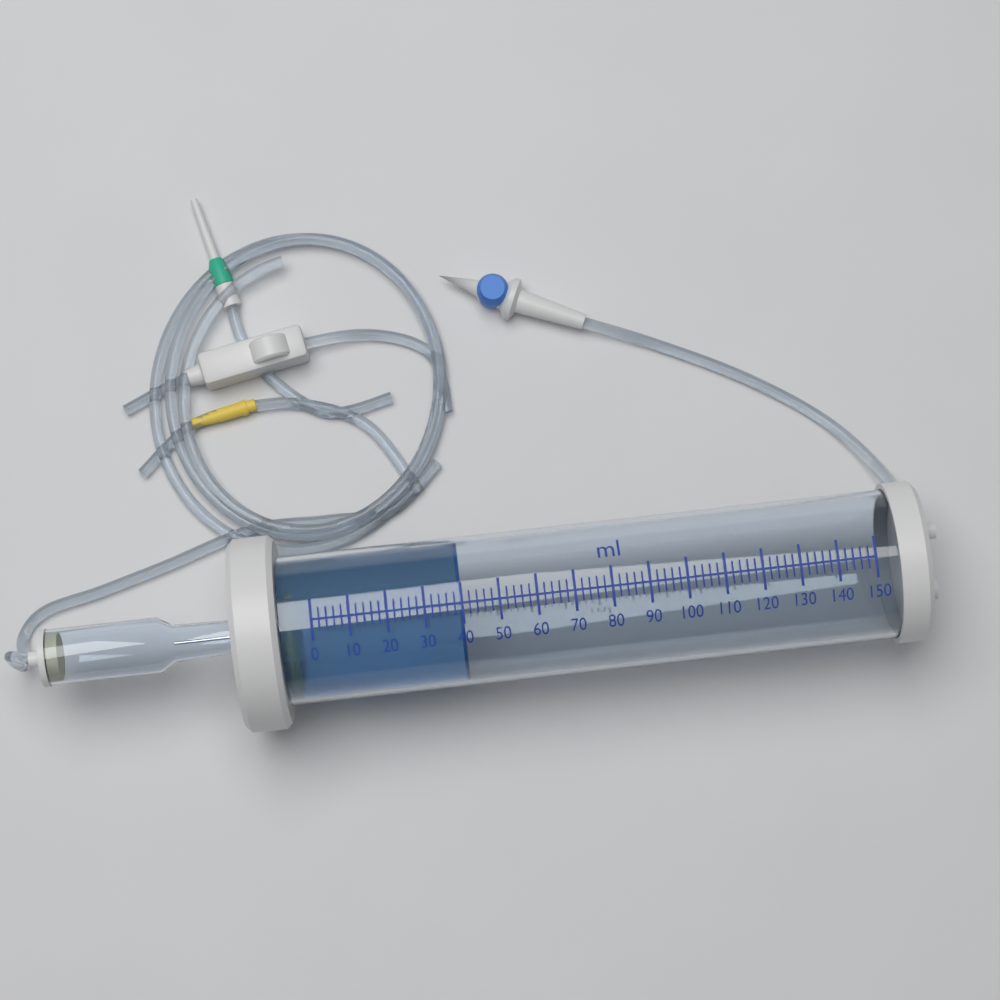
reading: 40 ml
